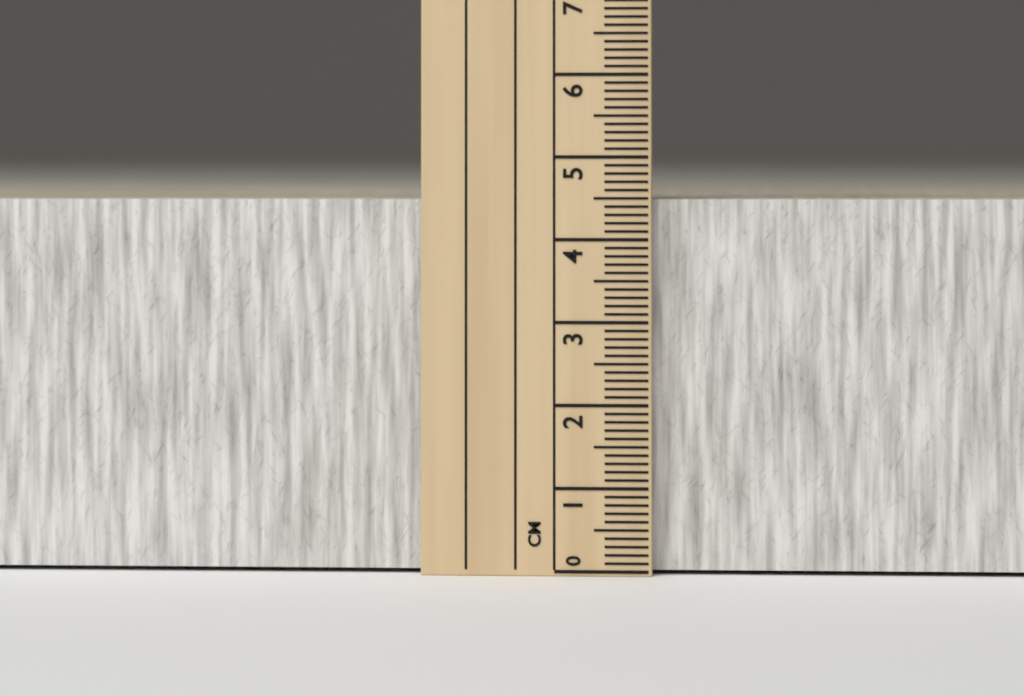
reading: 4.5 cm
